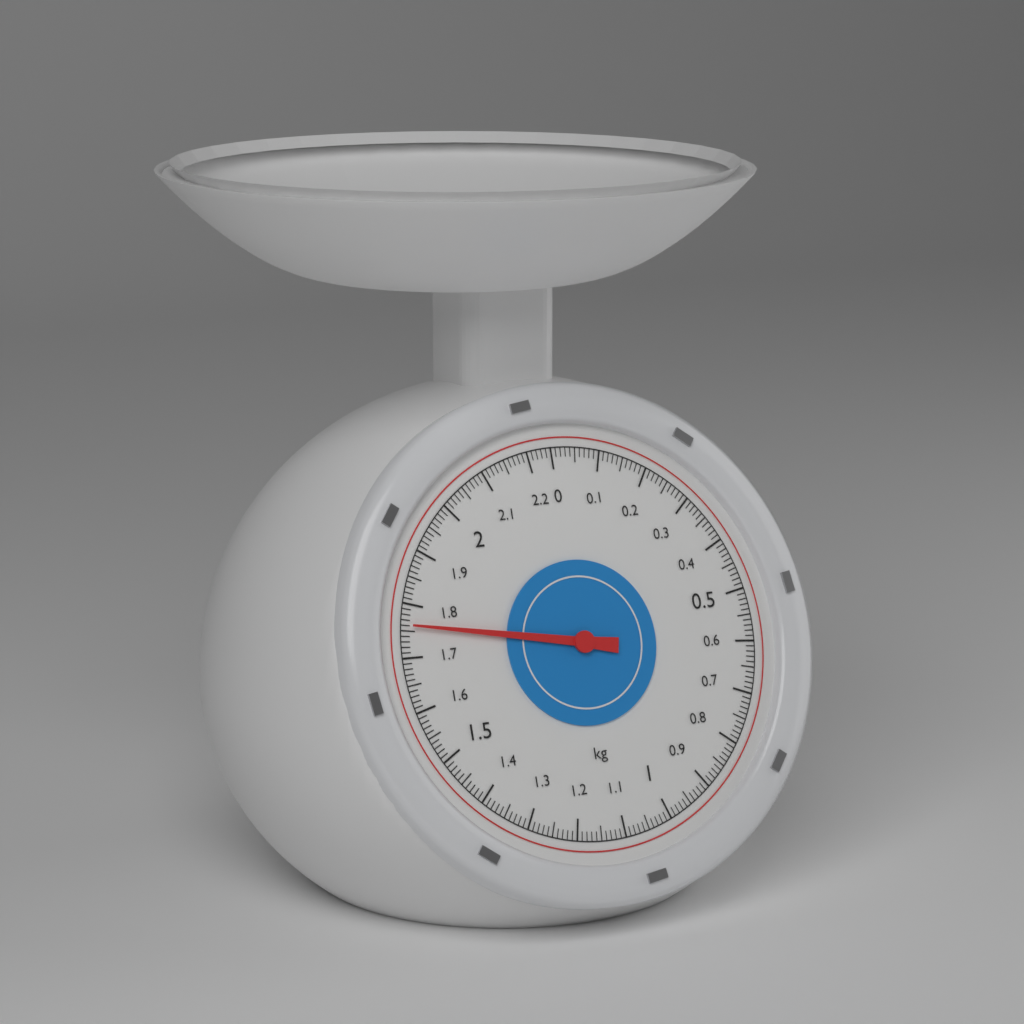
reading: 1.76 kg
